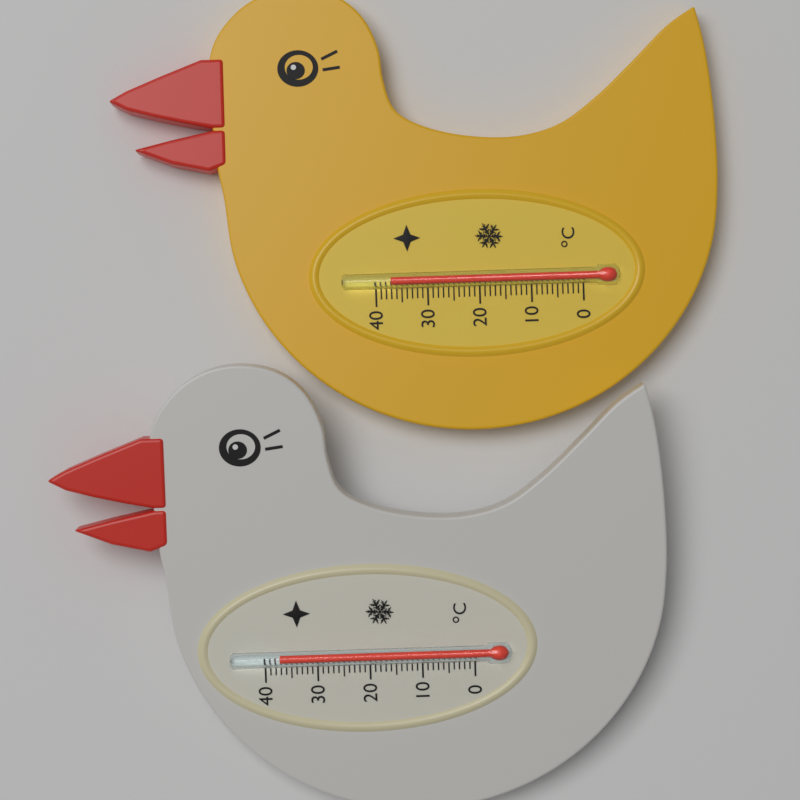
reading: 37 °C
